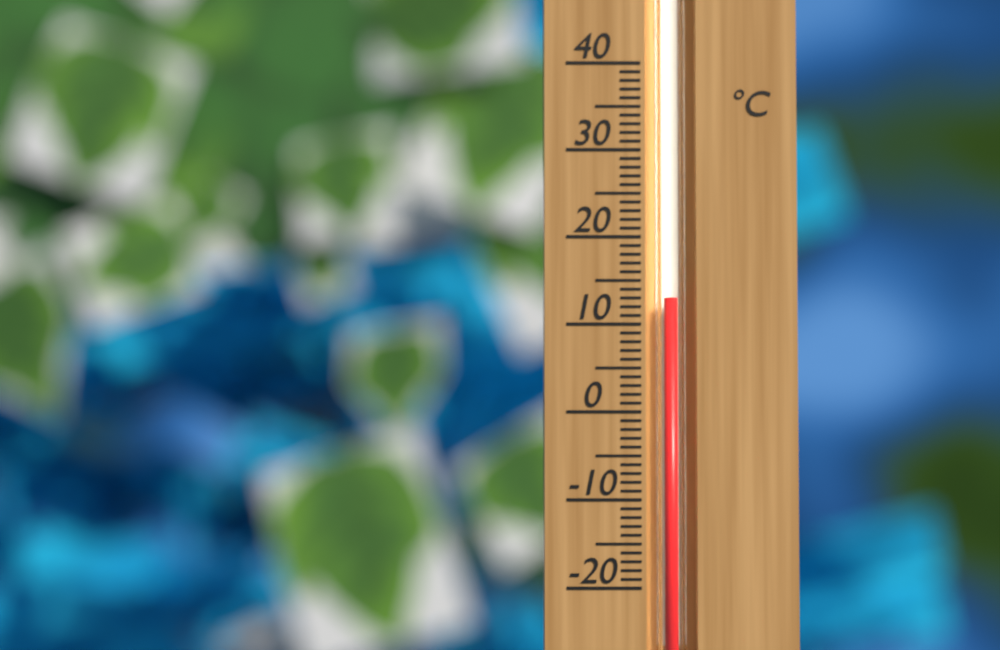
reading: 13 °C
